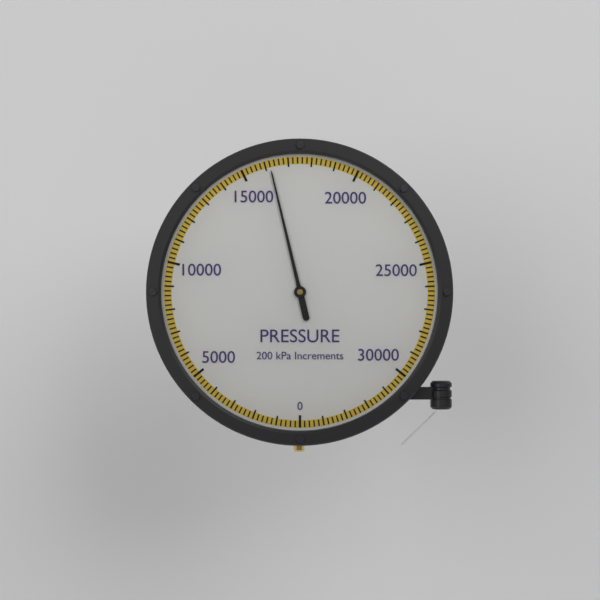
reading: 16200 kPa
